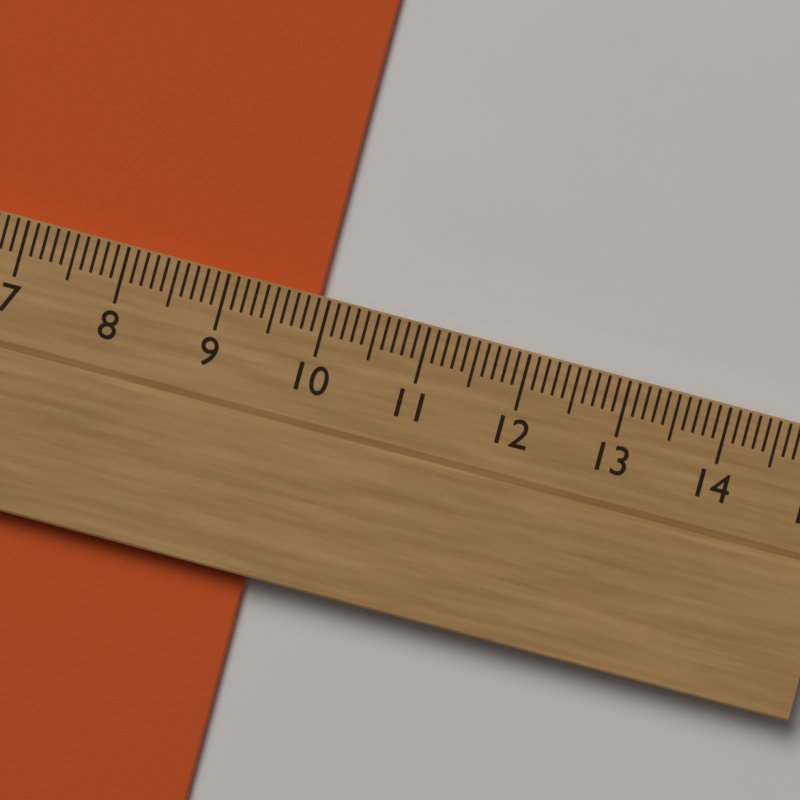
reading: 9.9 cm
